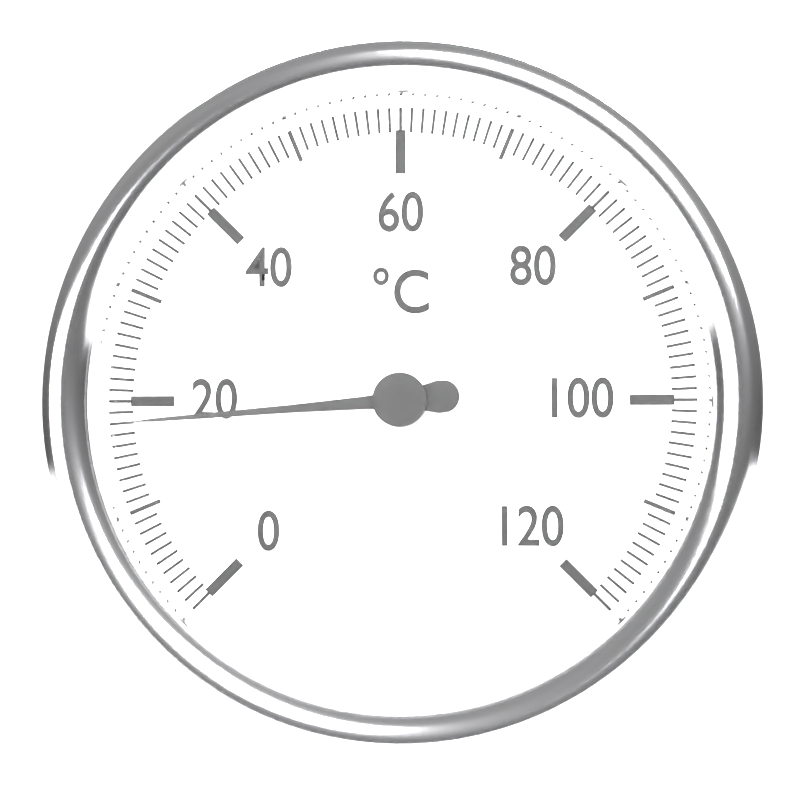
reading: 18 °C
